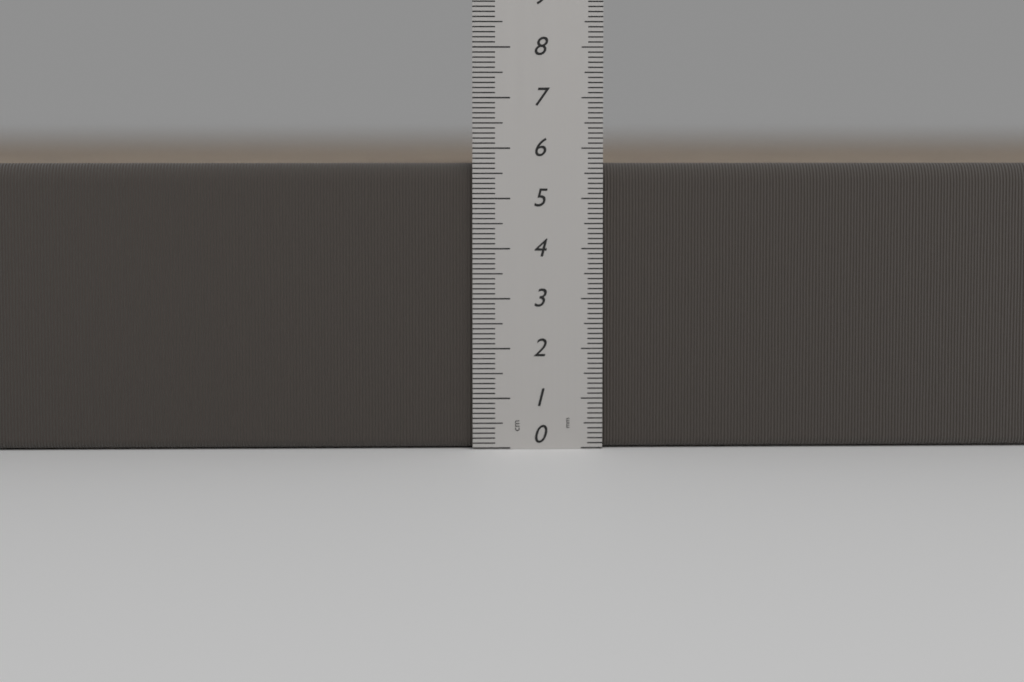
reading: 5.7 cm
